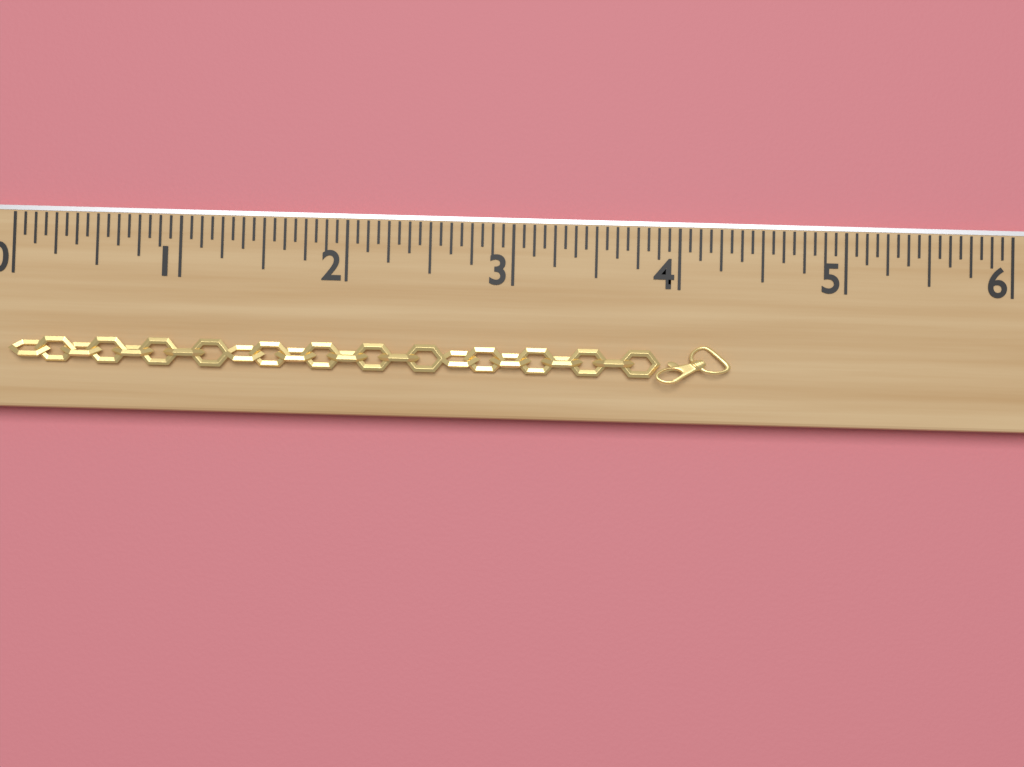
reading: 4.3125 (no unit)
